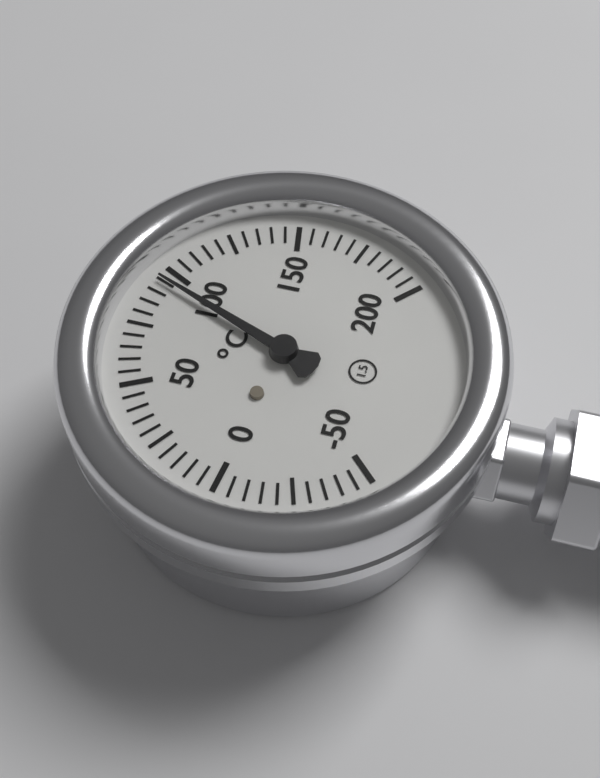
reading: 95 °C
